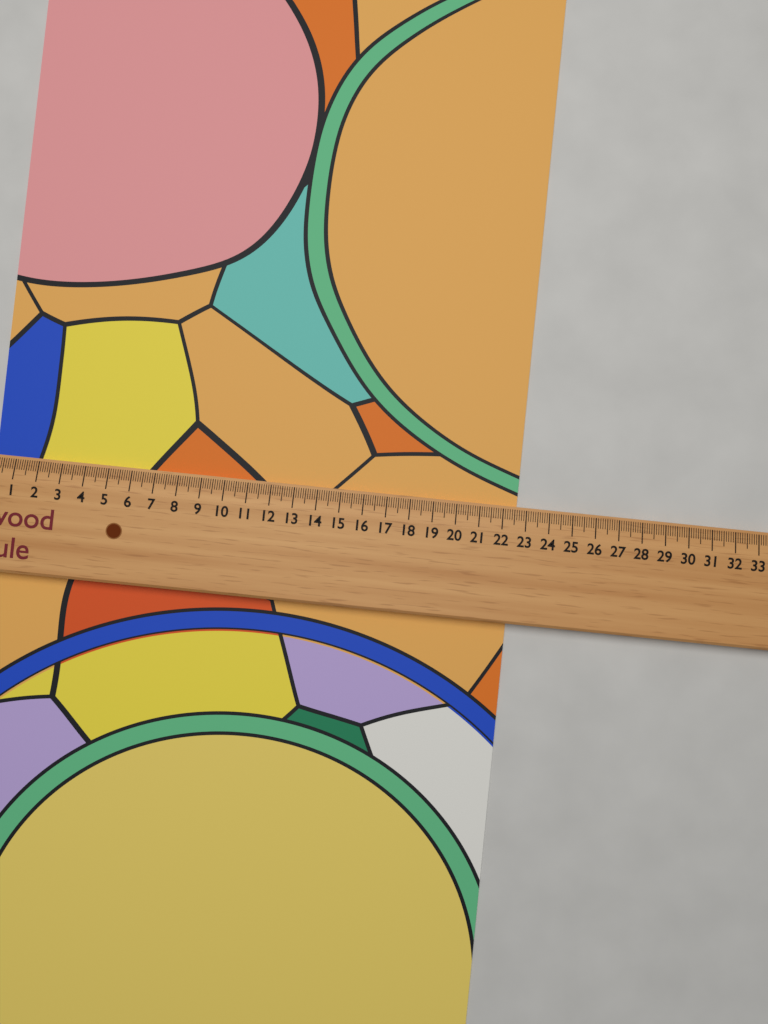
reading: 22.6 (no unit)
